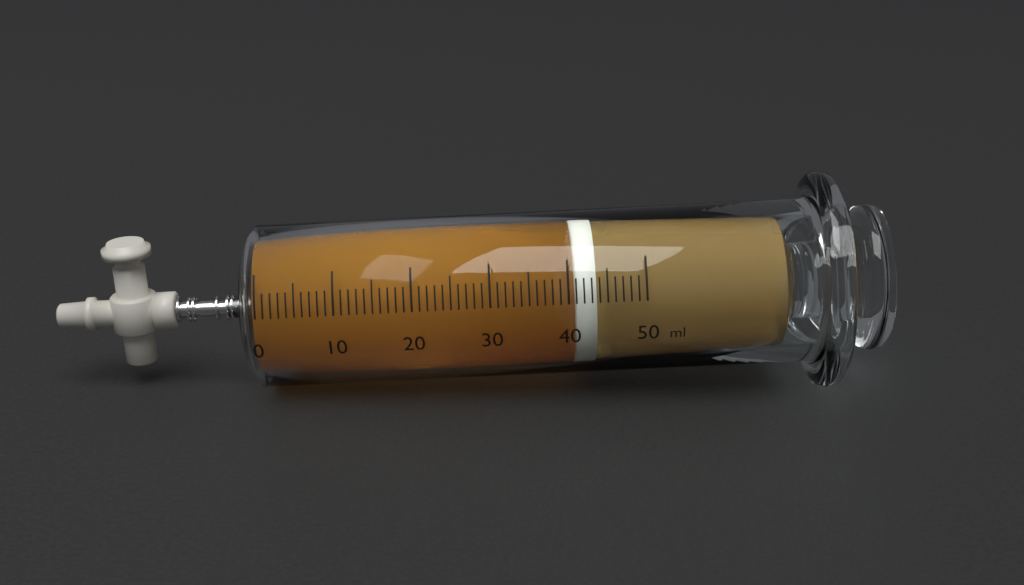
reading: 41 ml
